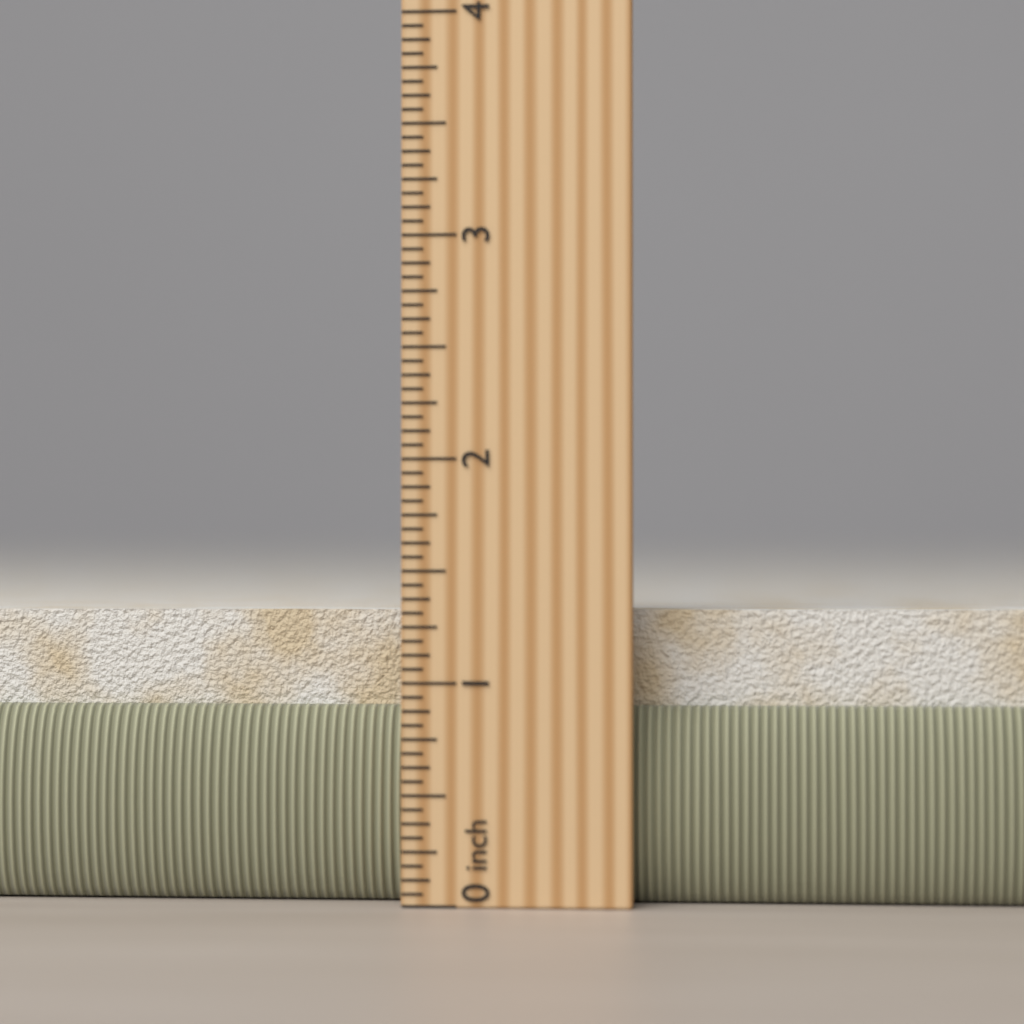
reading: 1.4375 in
